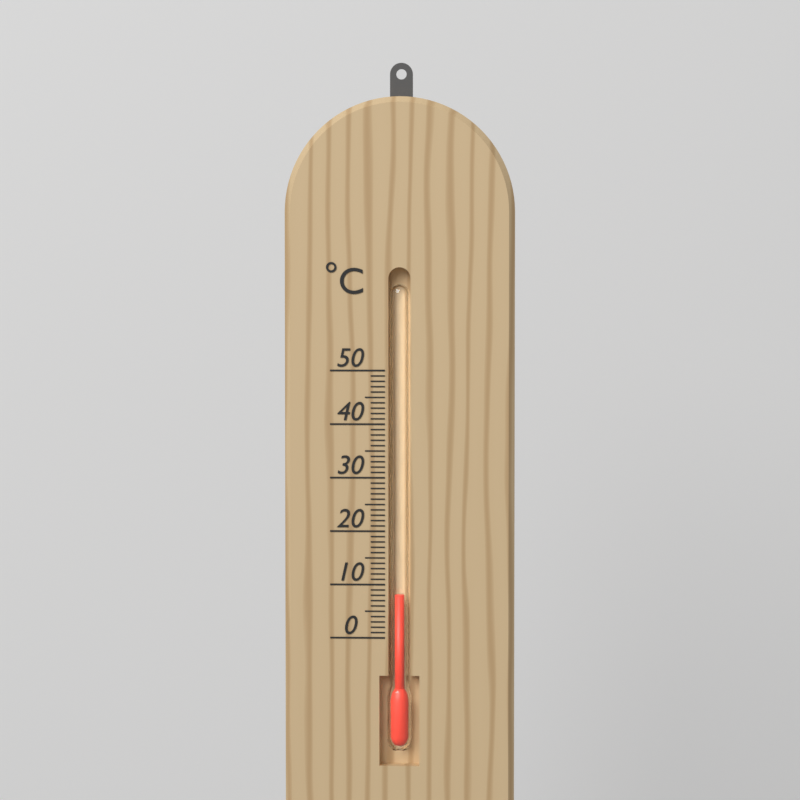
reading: 8 °C
